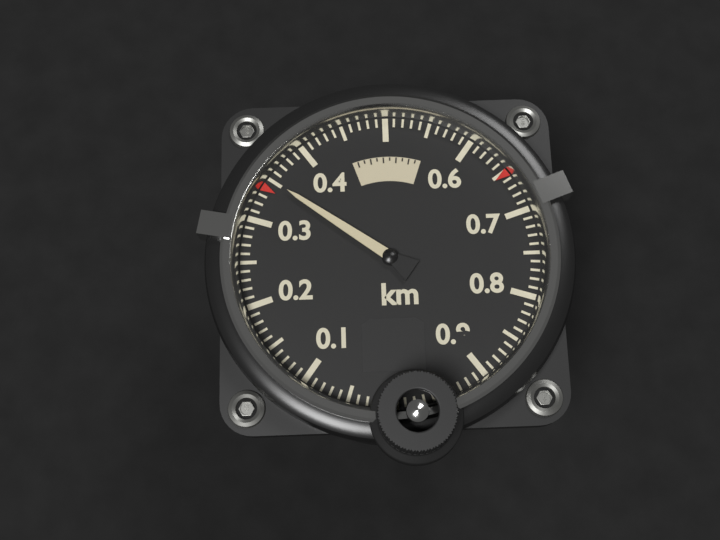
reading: 0.35 km
